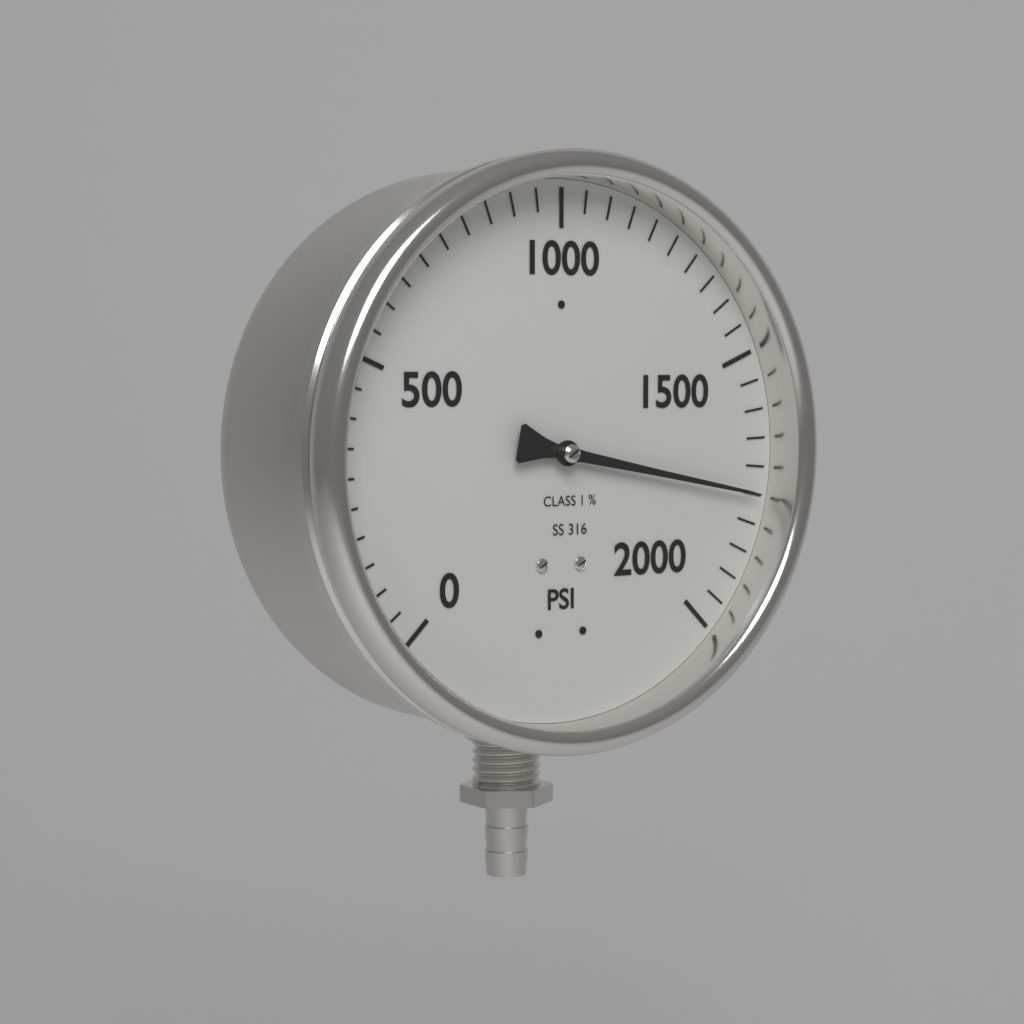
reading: 1750 psi
